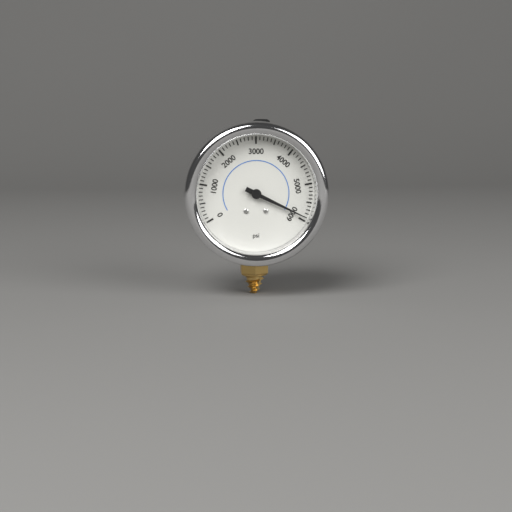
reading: 5900 psi
